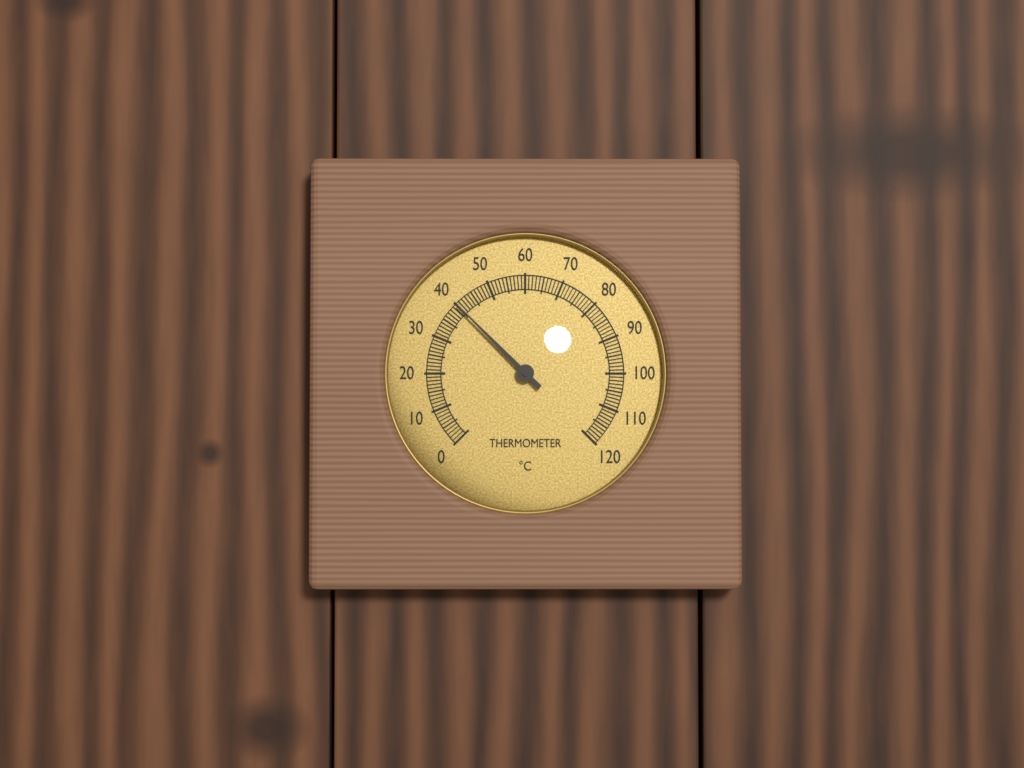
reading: 40 °C
